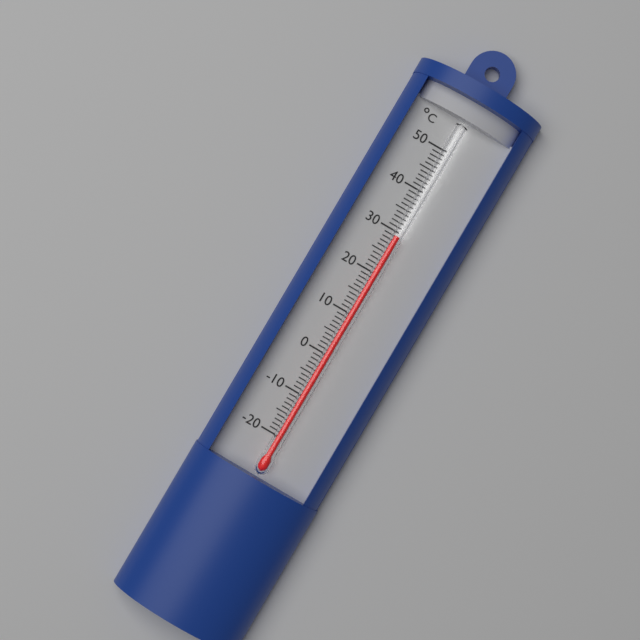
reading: 29 °C
